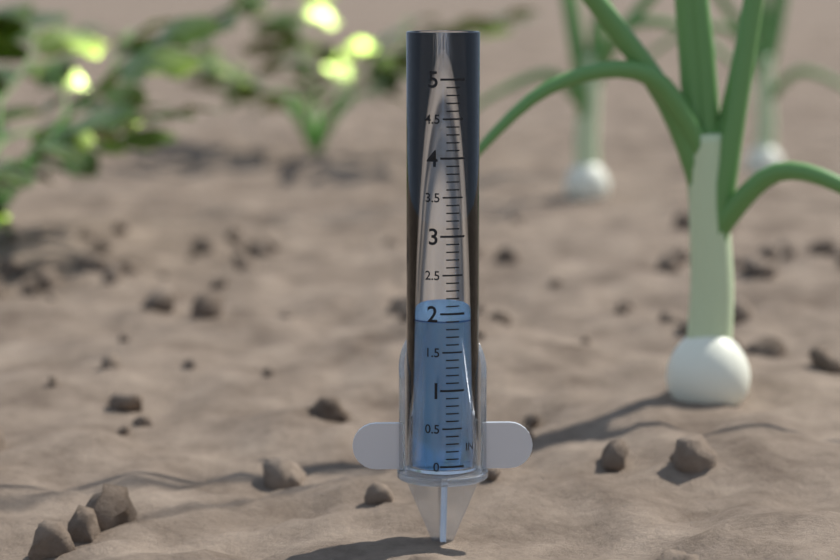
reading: 1.9 in
